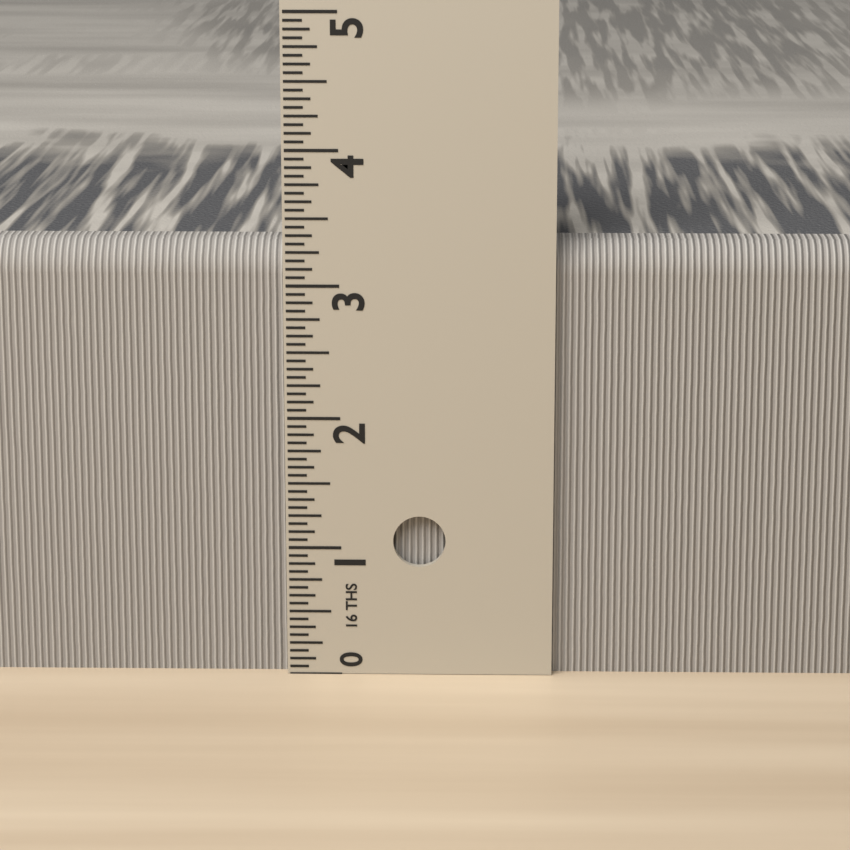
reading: 3.3125 in
